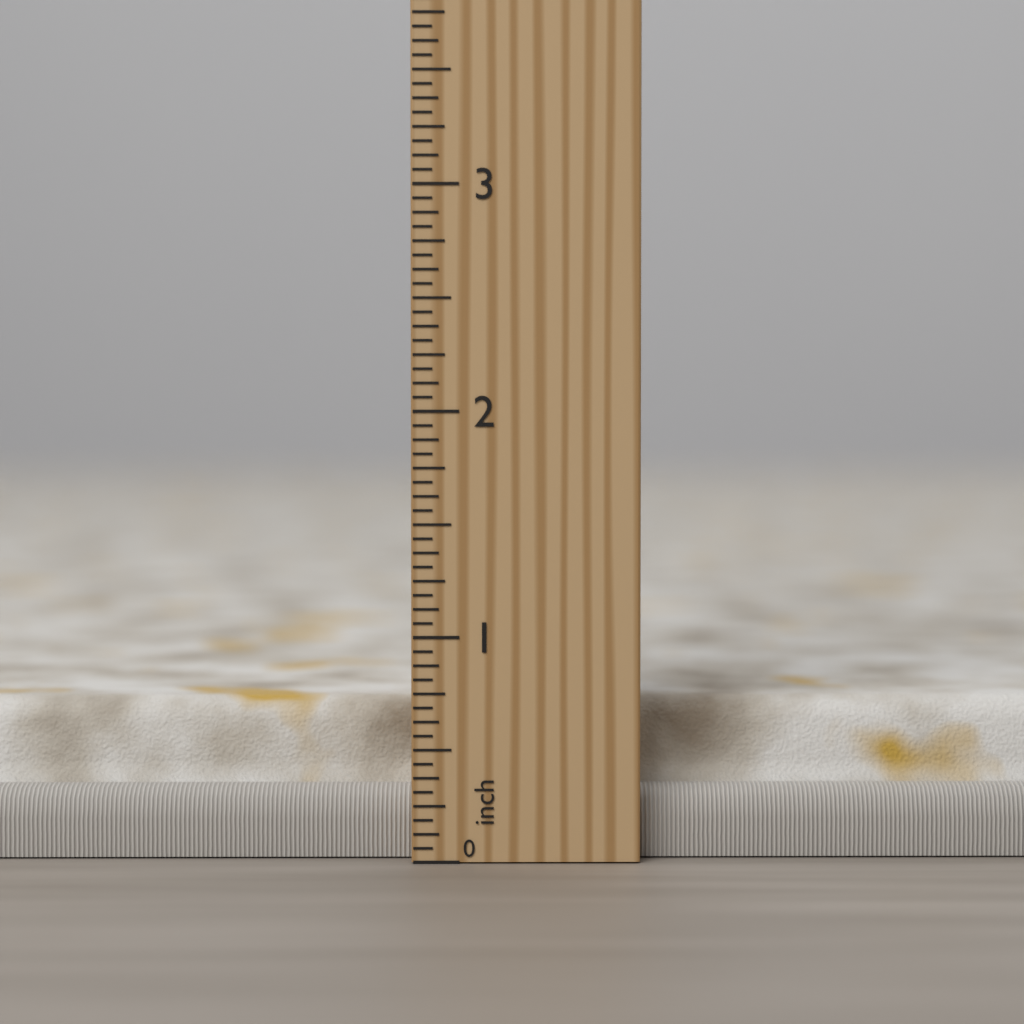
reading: 0.6875 inch
